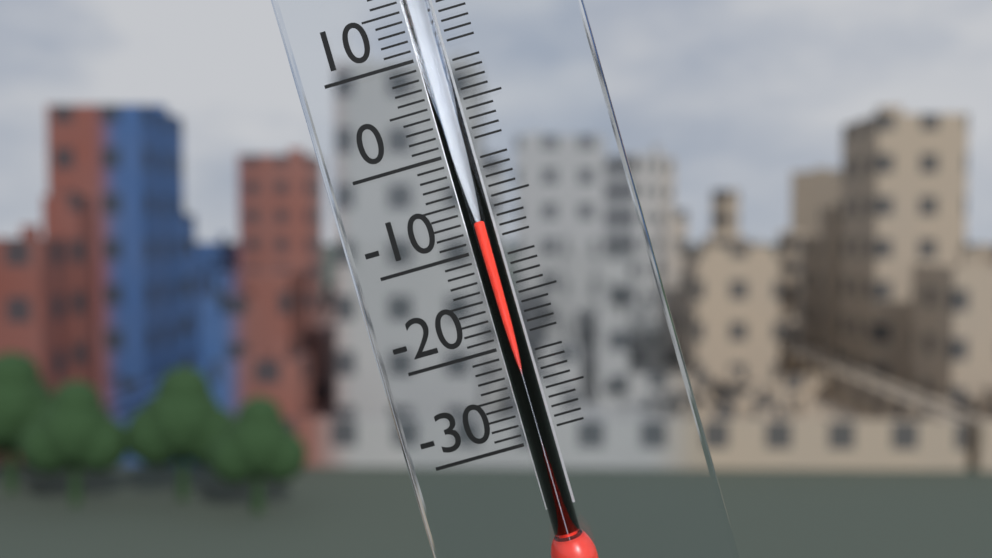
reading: -7 °C
